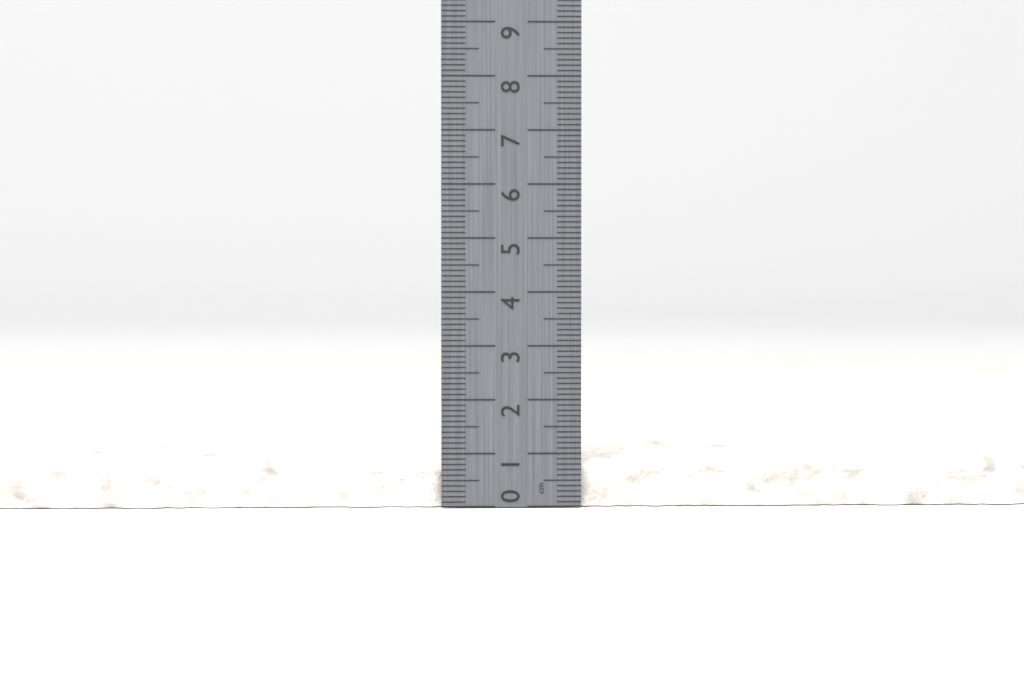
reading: 0.9 cm
